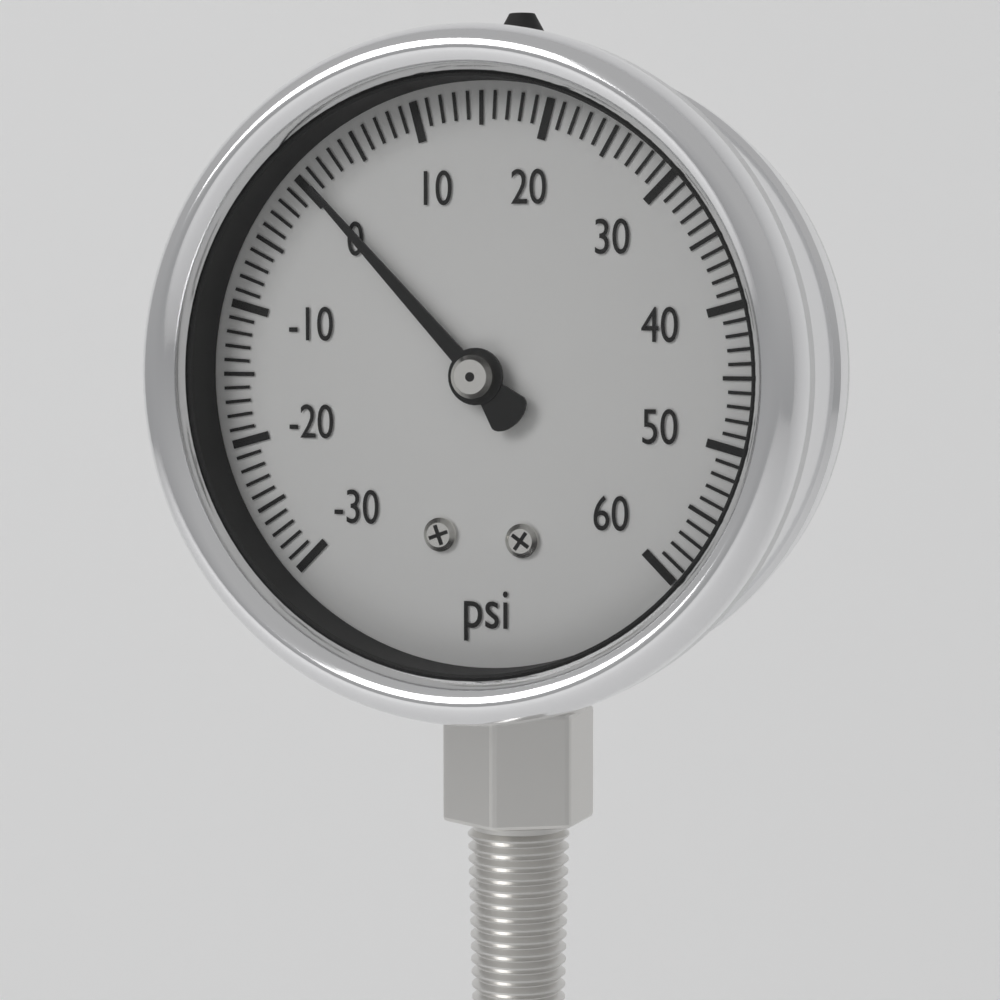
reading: 0.5 psi
